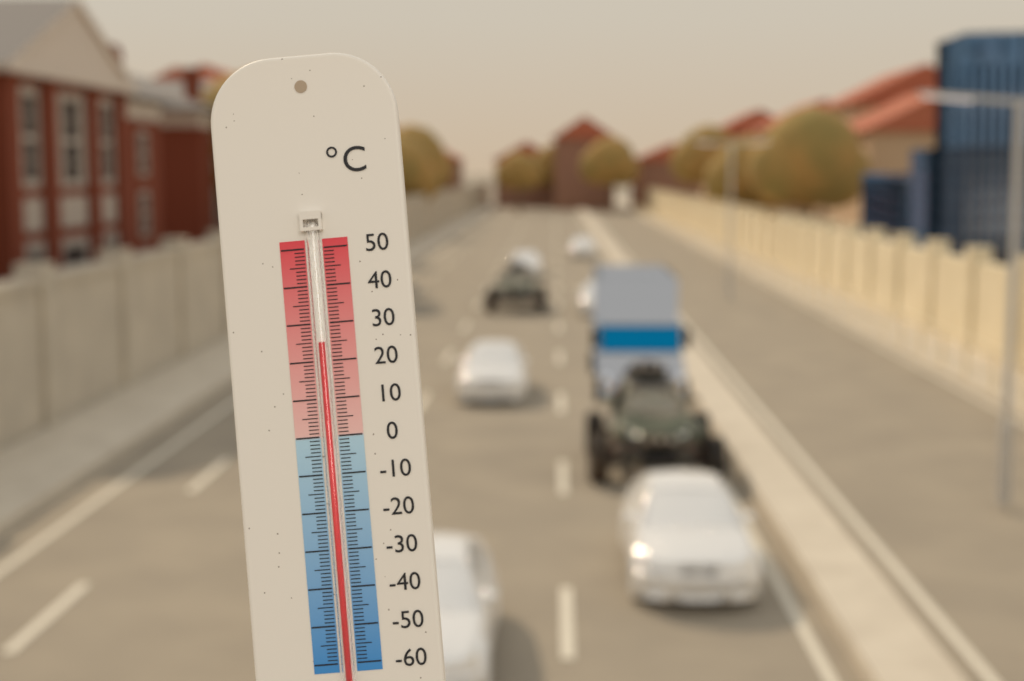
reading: 25 °C
